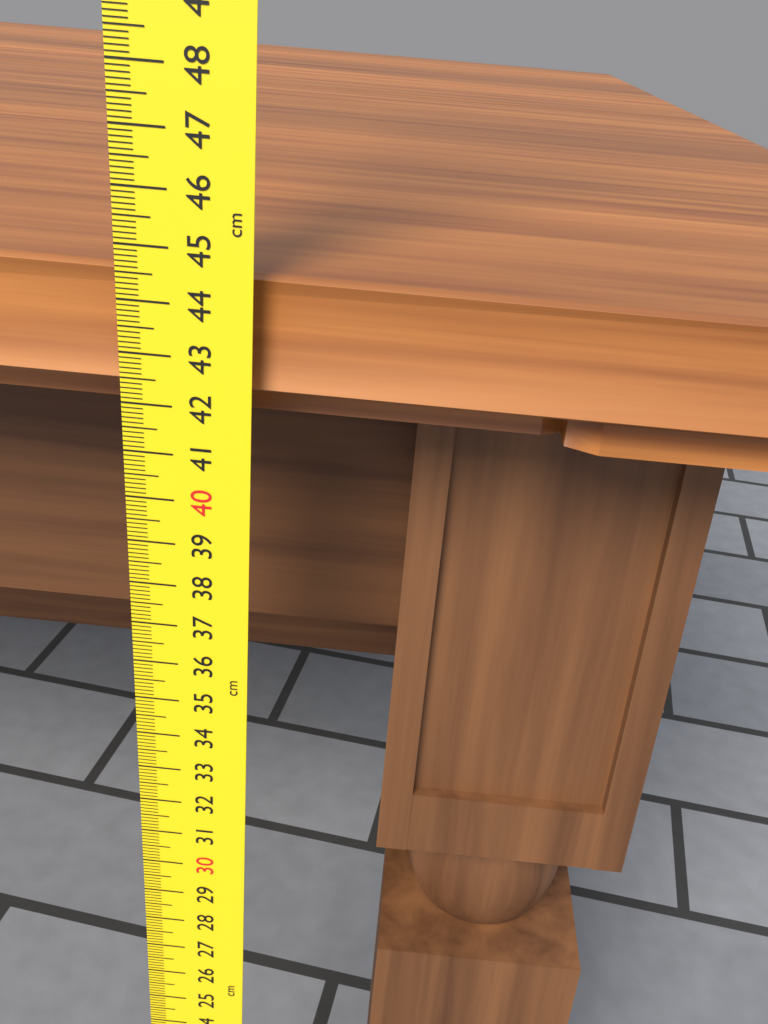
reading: 44.5 cm
